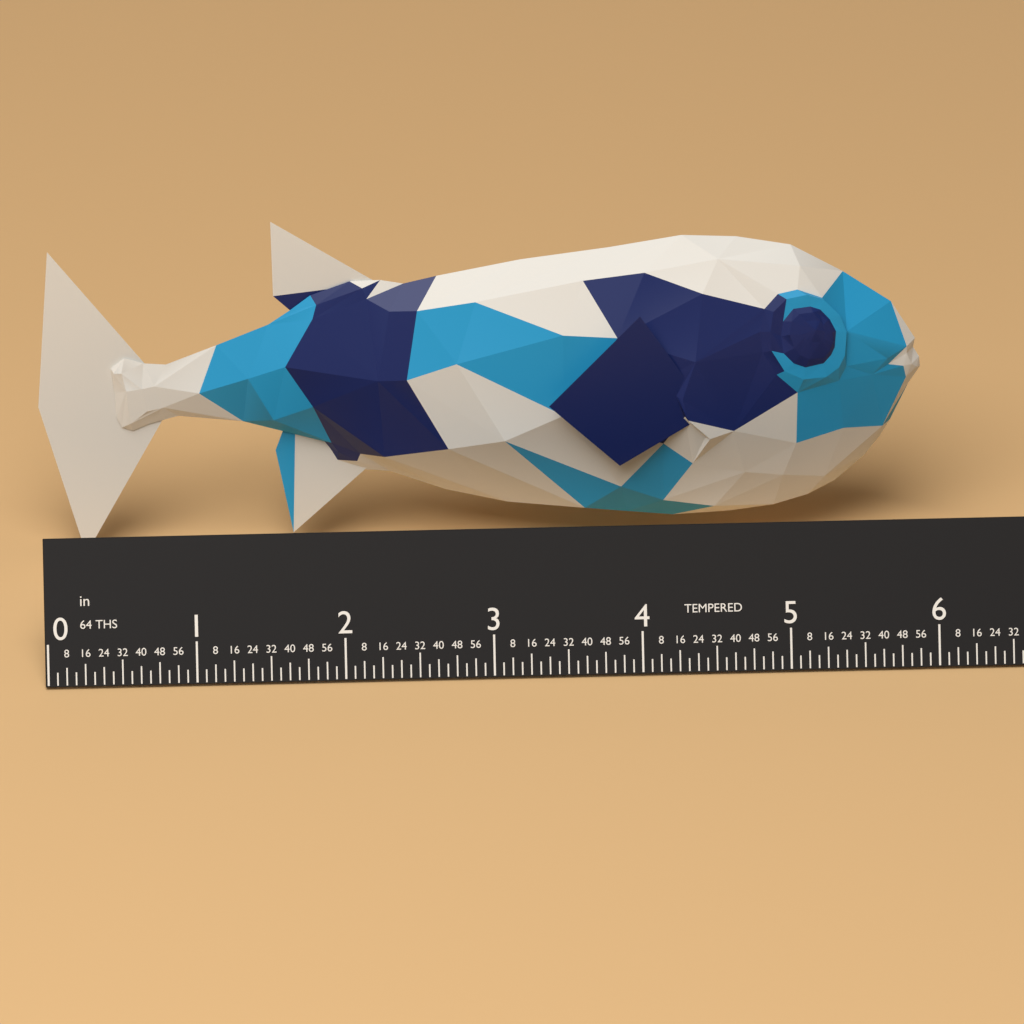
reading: 6.0000 in
